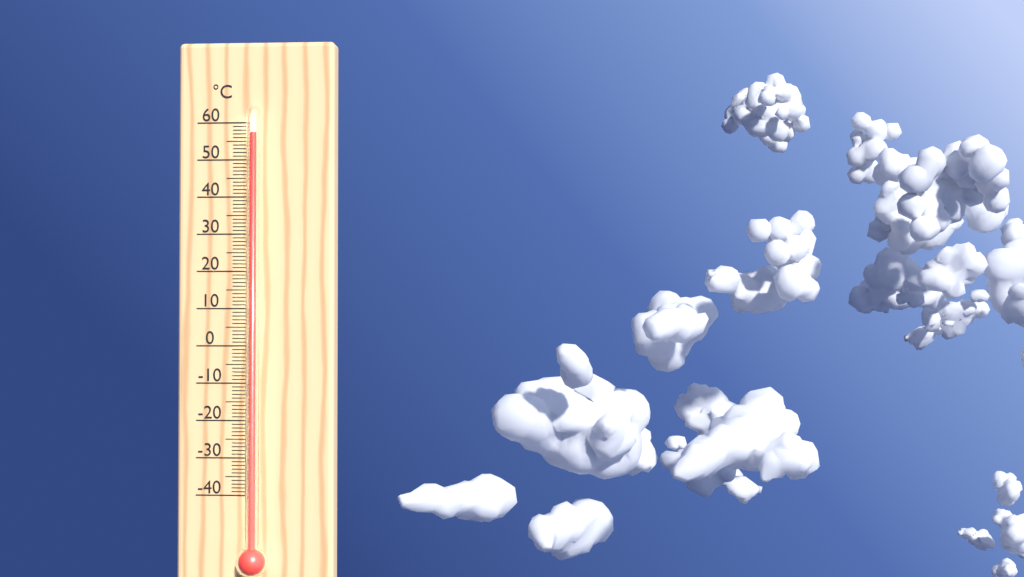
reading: 57 °C
